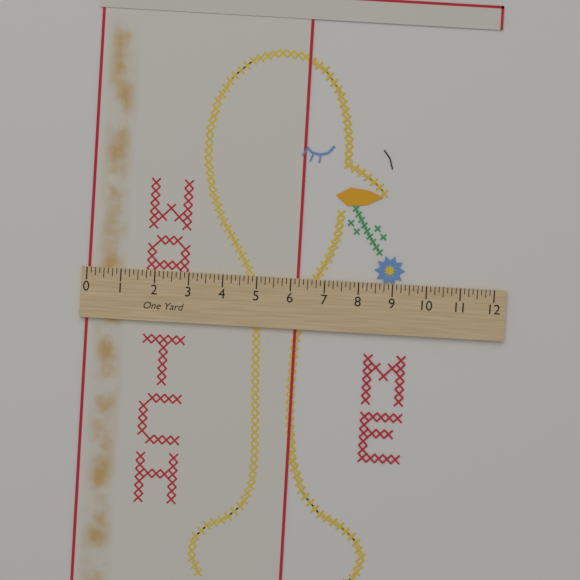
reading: 6.250 in
